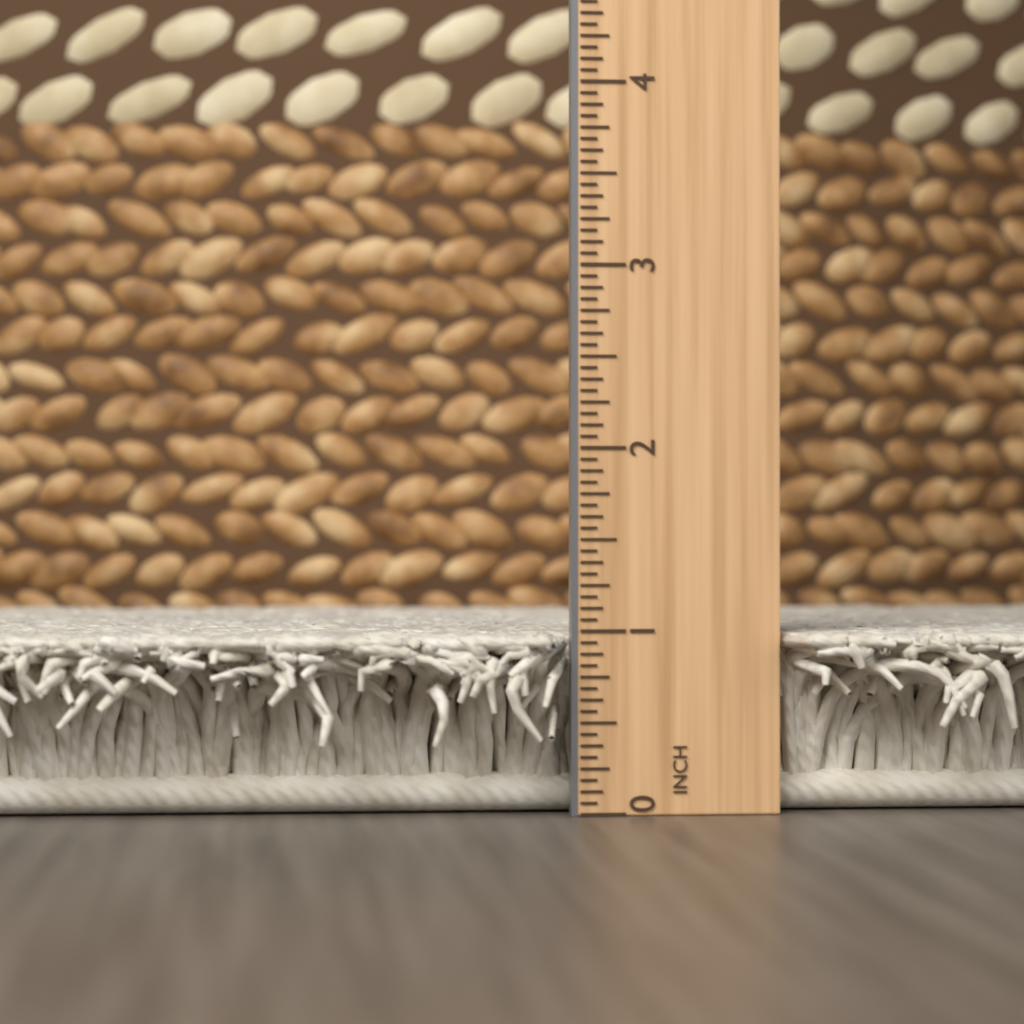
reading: 1.0000 in
